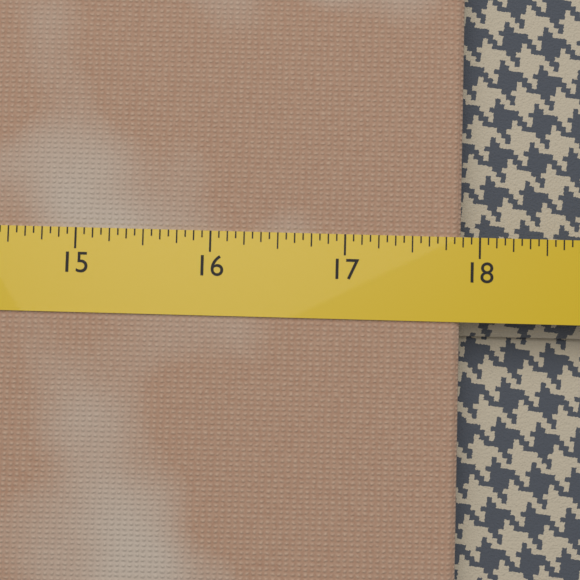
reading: 17.8750 (no unit)
